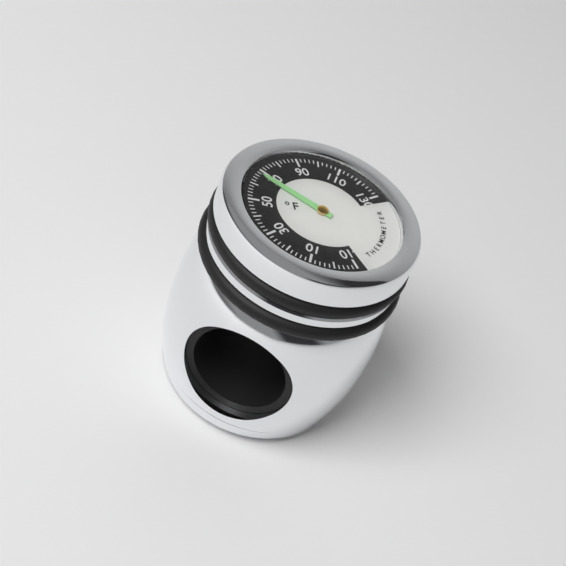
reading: 68 °F
